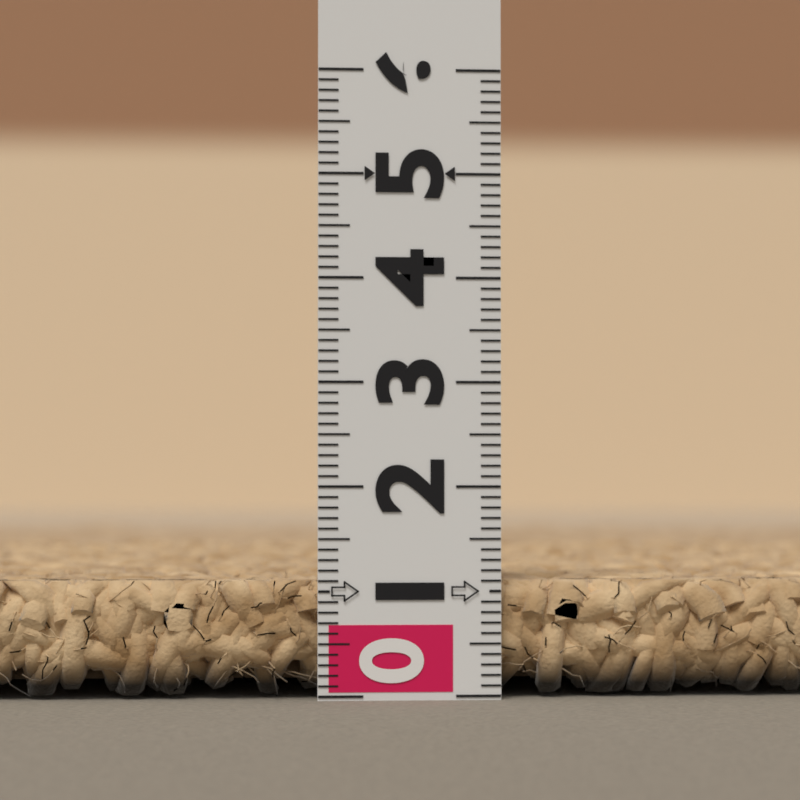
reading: 1.1 (no unit)
